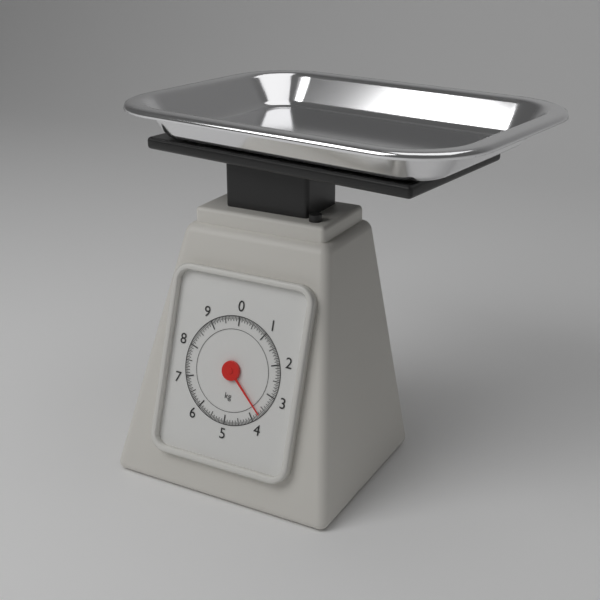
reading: 3.70 kg
